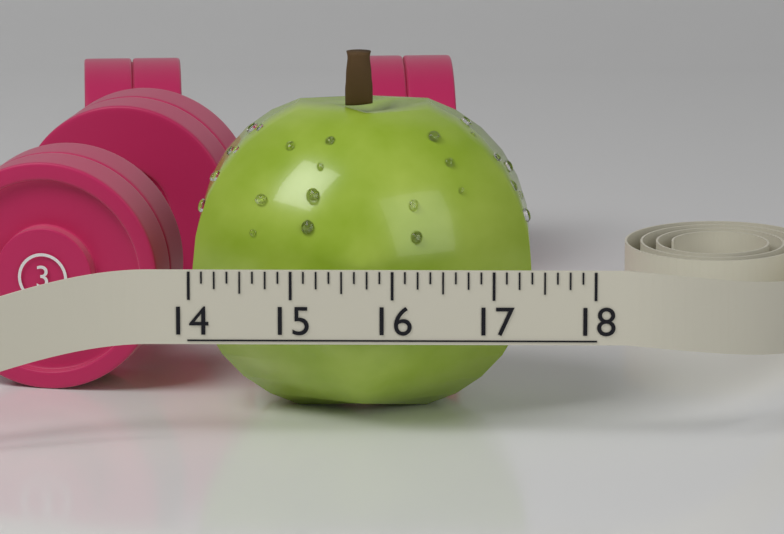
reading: 17.375 (no unit)
